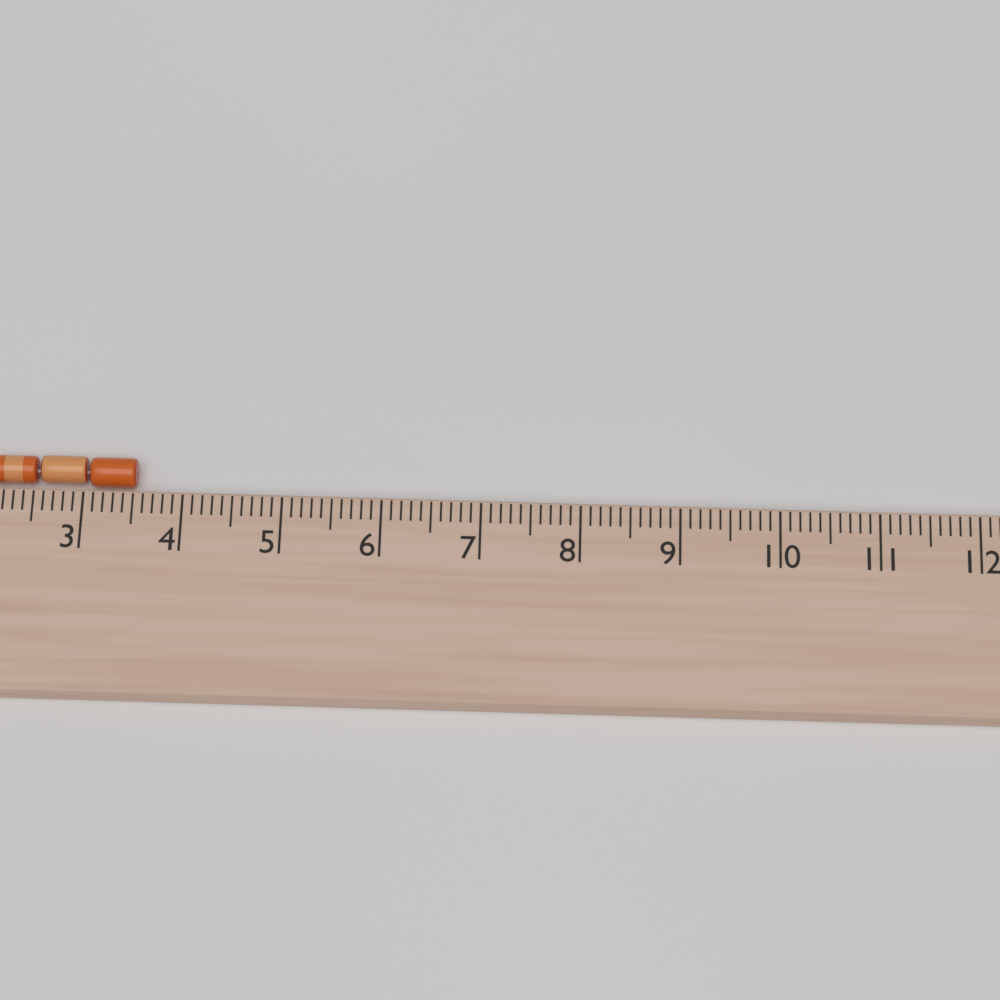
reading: 3.5 cm
